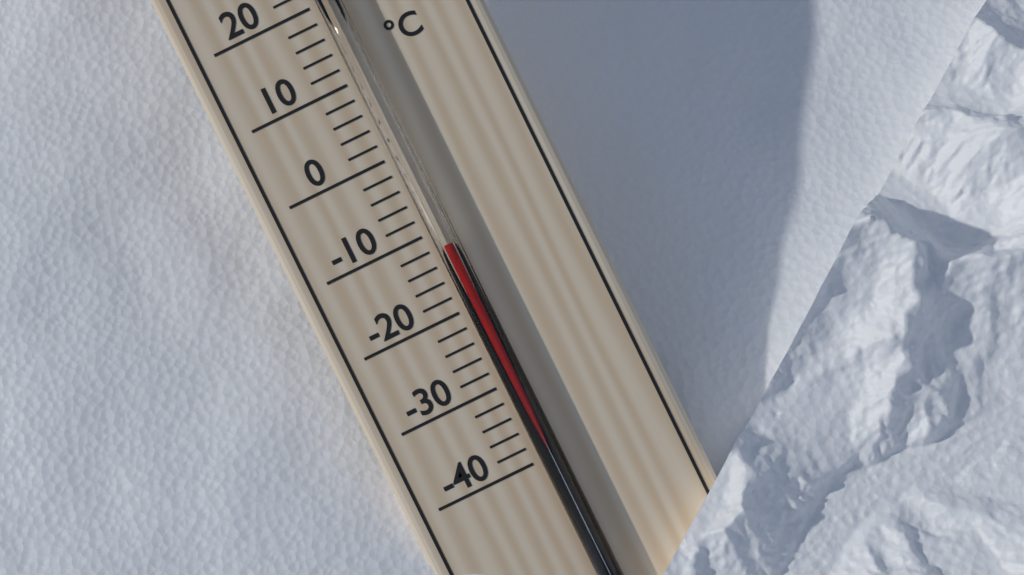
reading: -12 °C
